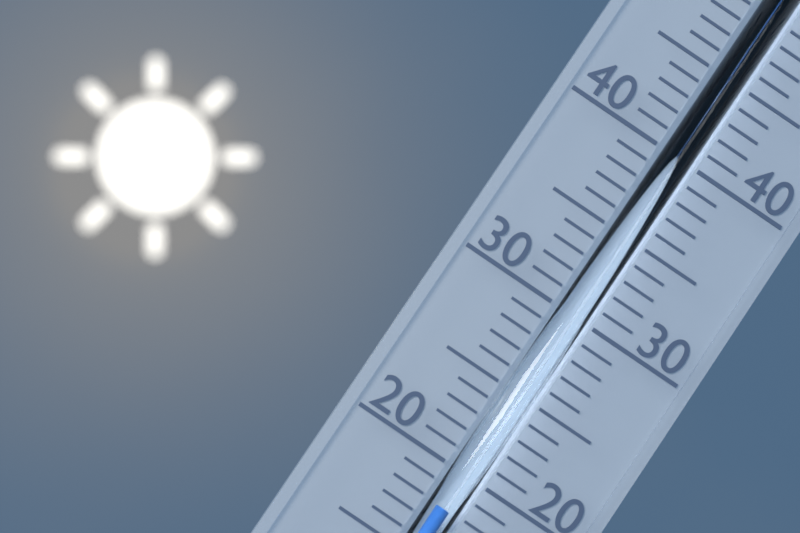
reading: 18 °C
